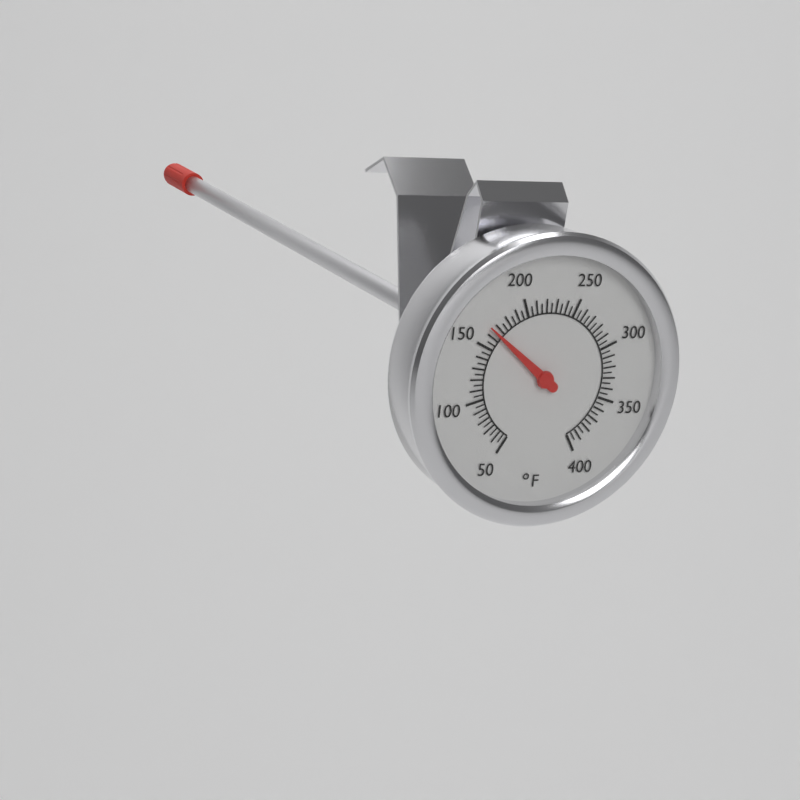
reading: 165 °F
